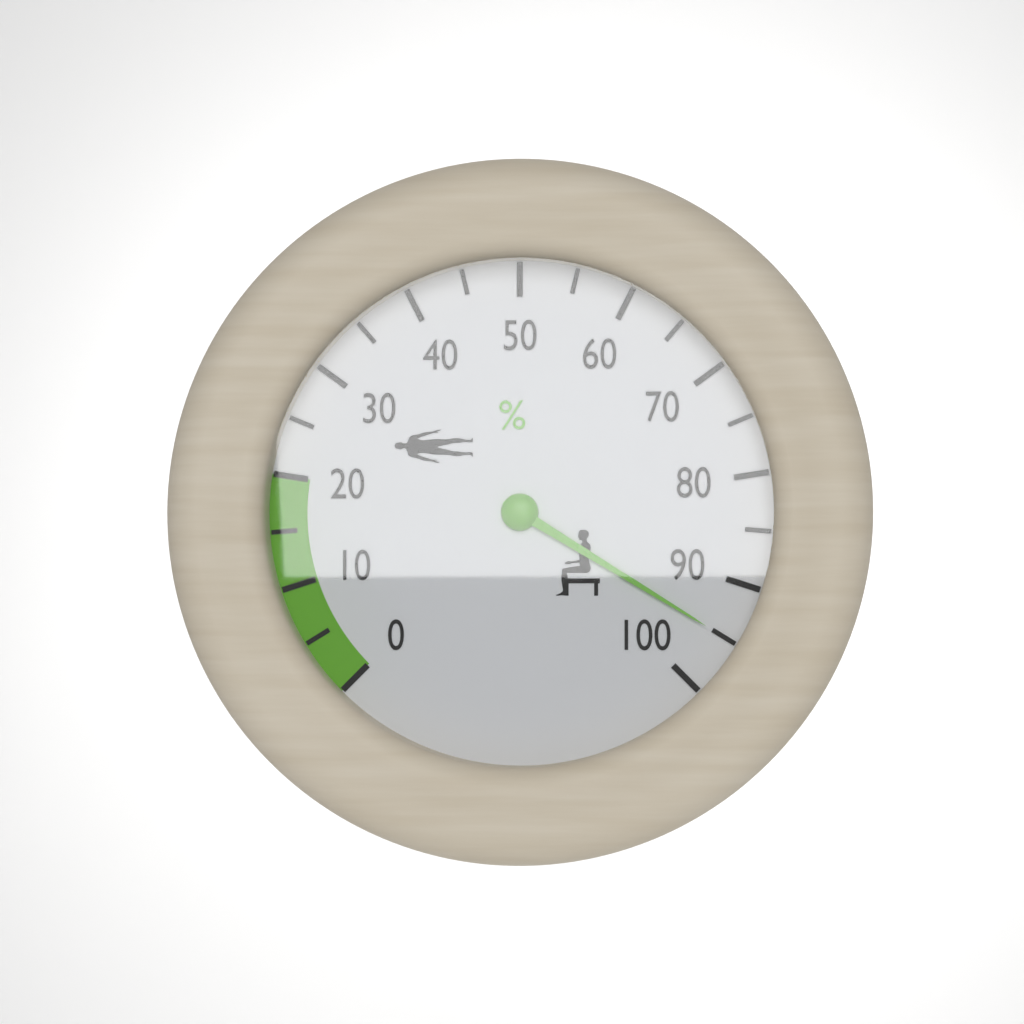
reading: 95 %
